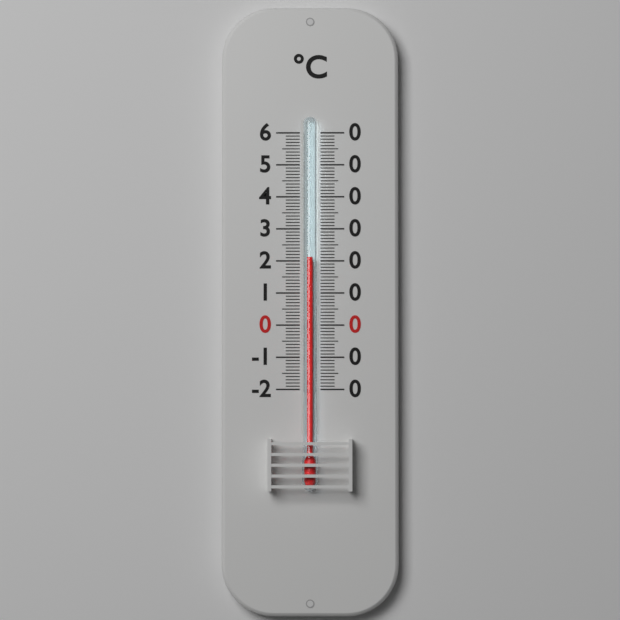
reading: 21 °C
